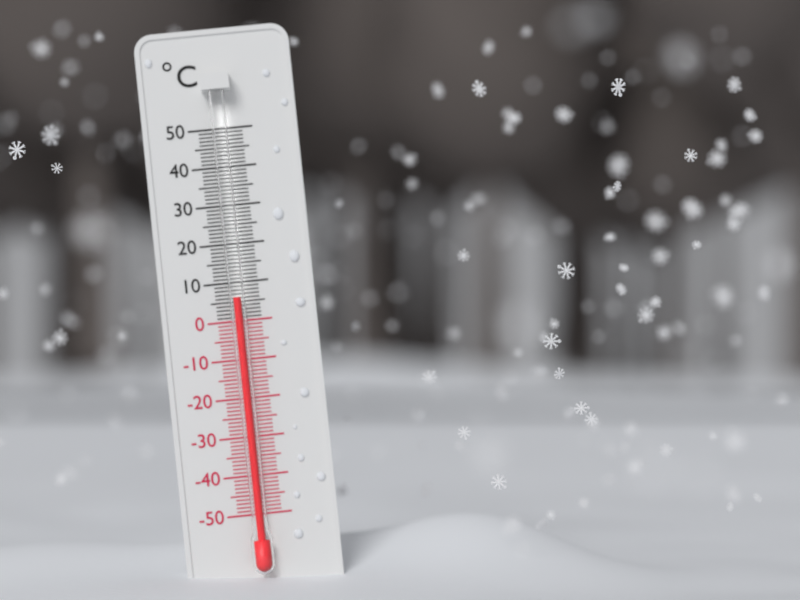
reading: 6 °C
